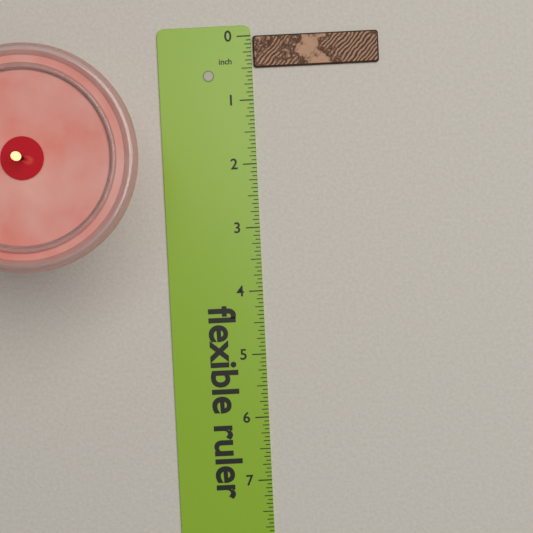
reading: 0.5000 in
